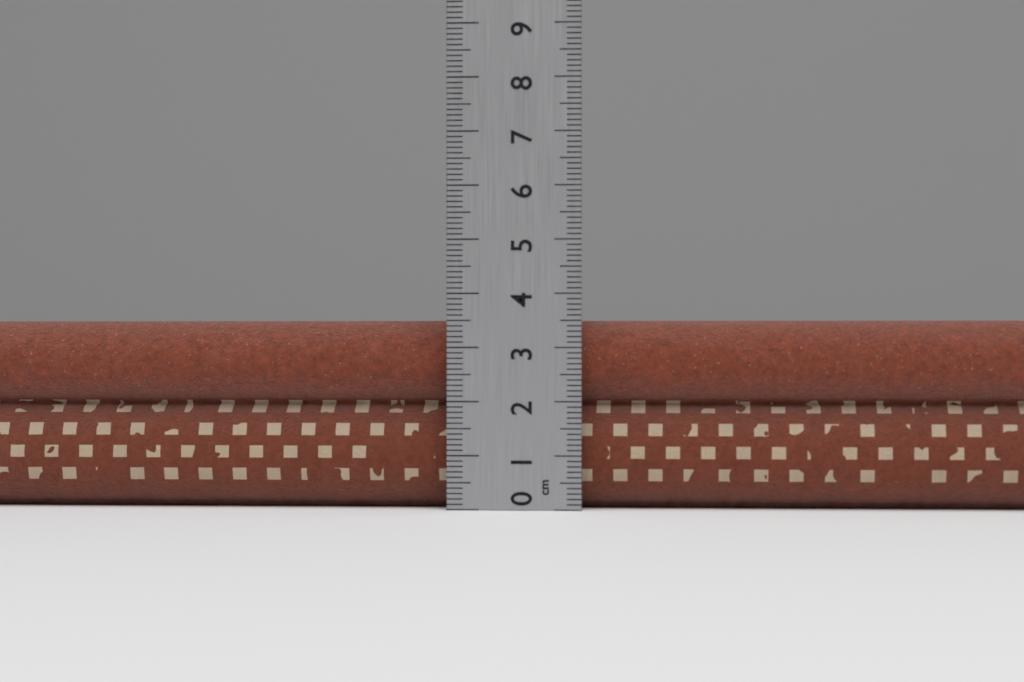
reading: 3.5 cm
